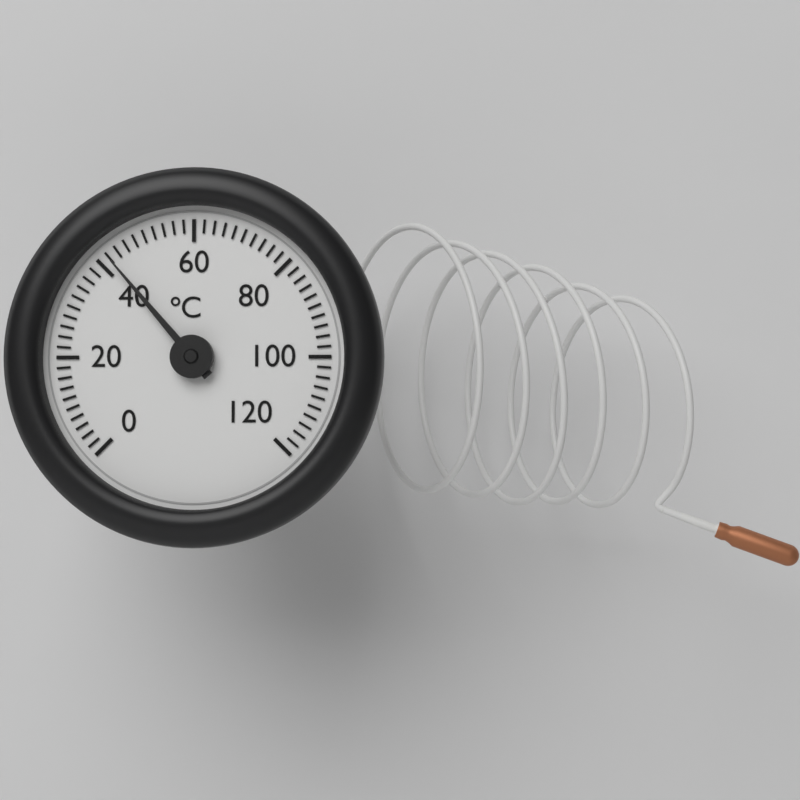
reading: 42 °C
